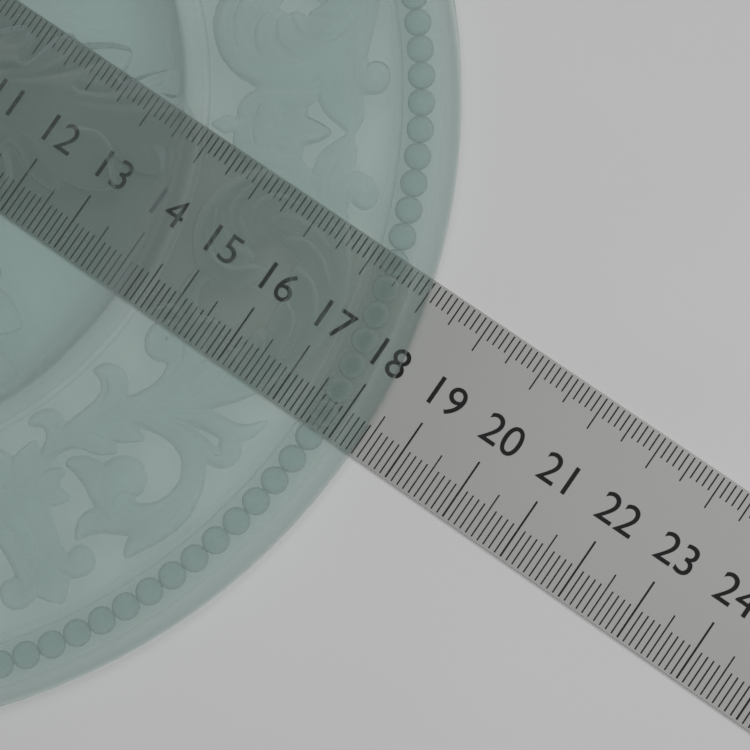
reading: 18.4 (no unit)
